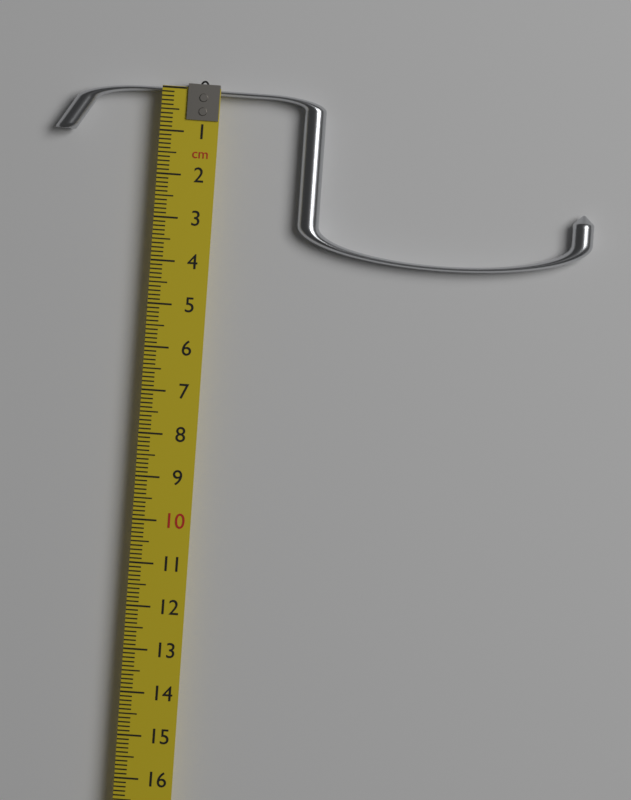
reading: 3.8 cm
